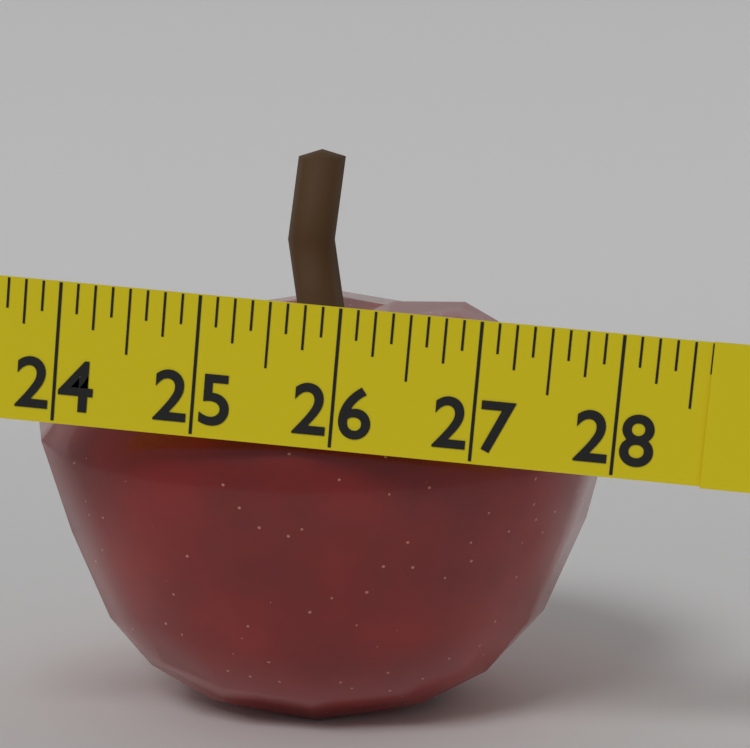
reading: 28.625 in
